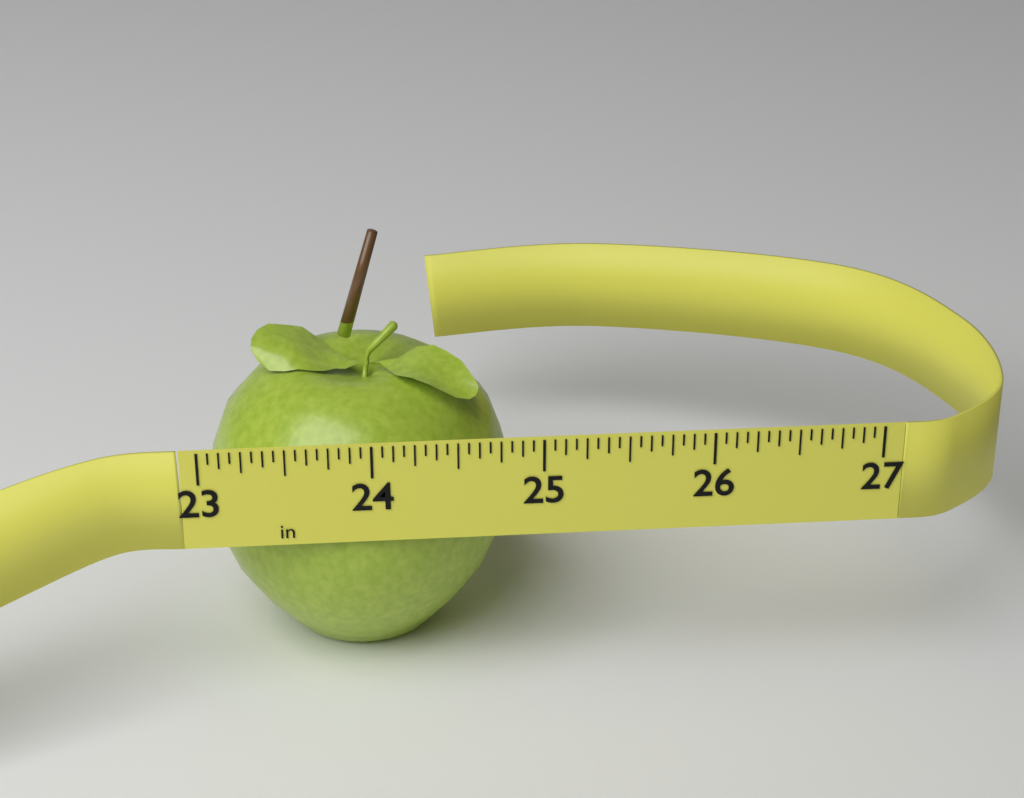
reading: 24.8750 in
